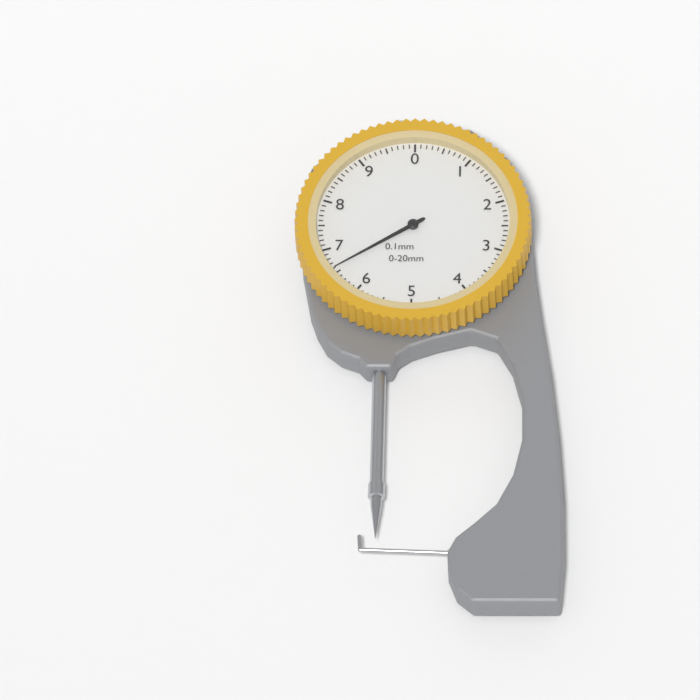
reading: 6.6 mm
